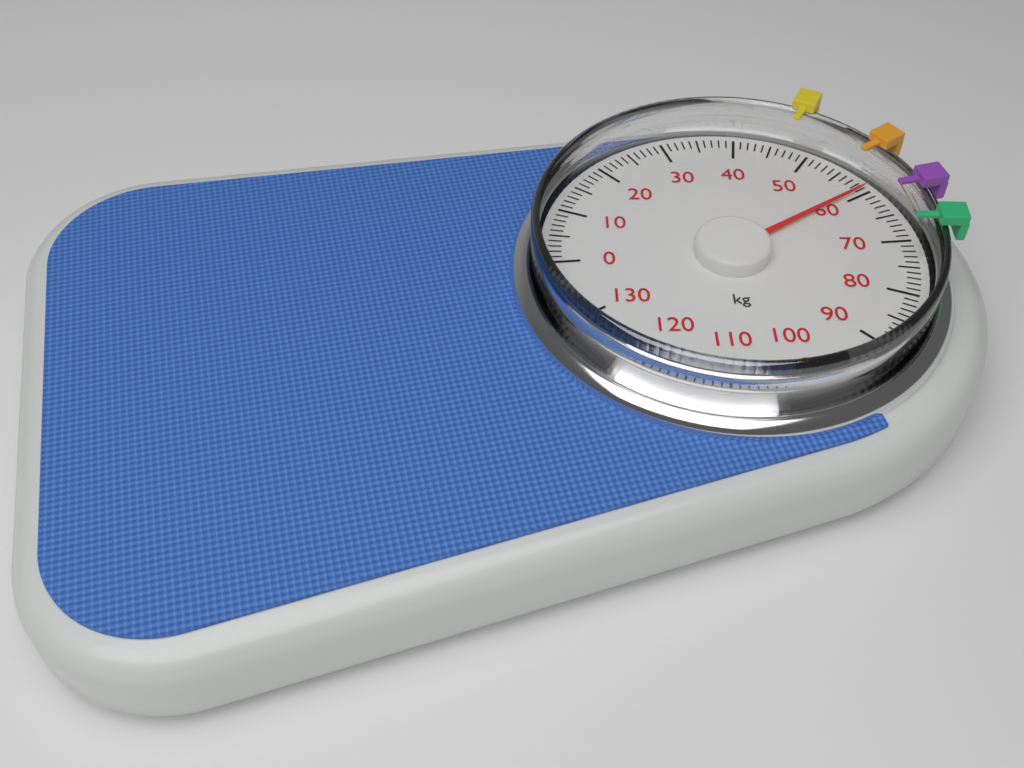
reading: 59 kg
